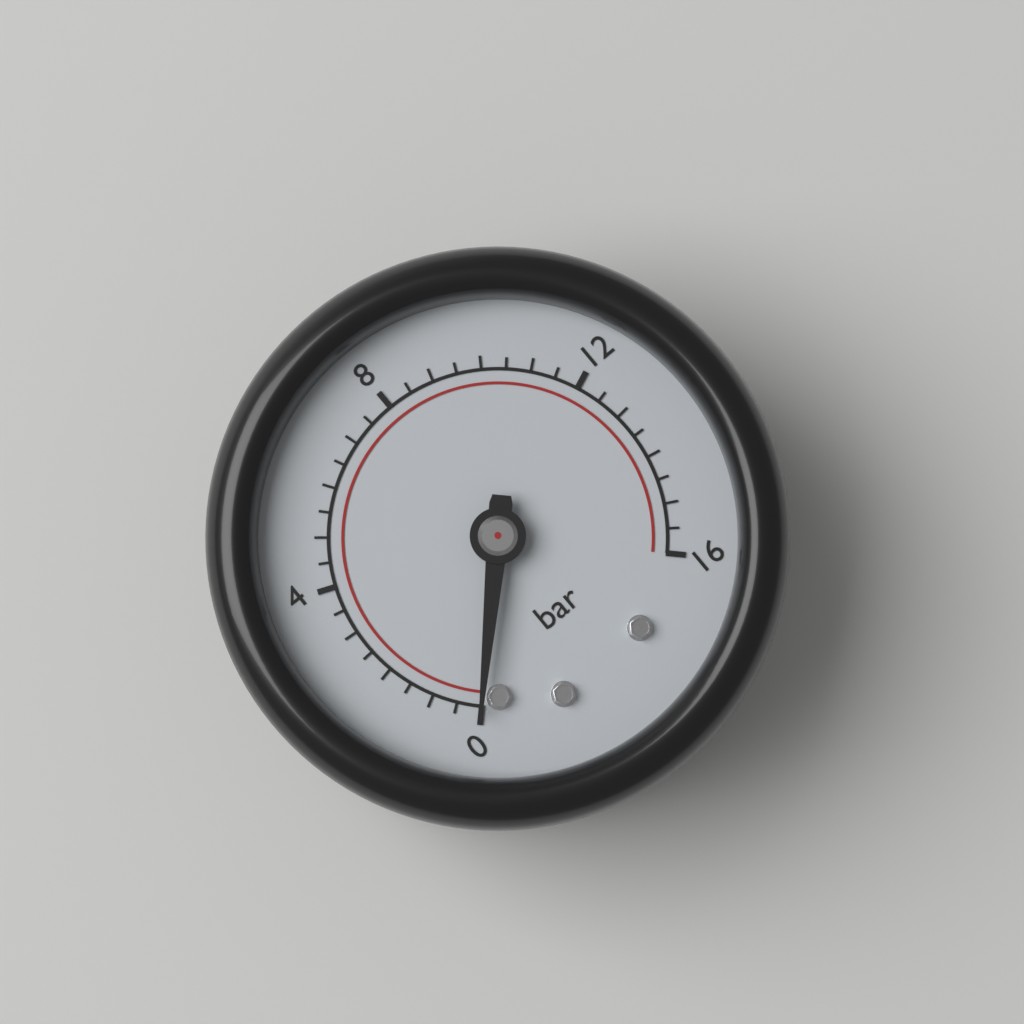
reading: 0.0 bar
